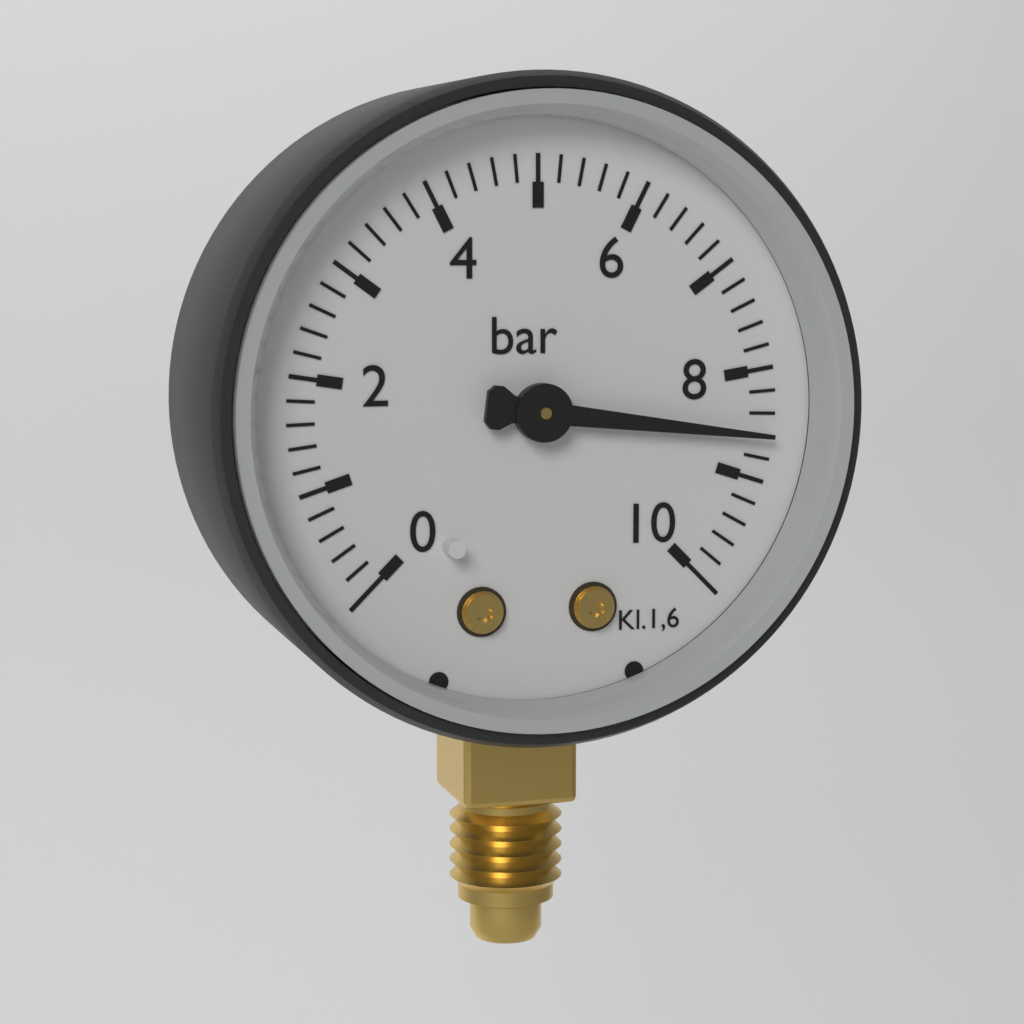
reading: 8.6 bar
